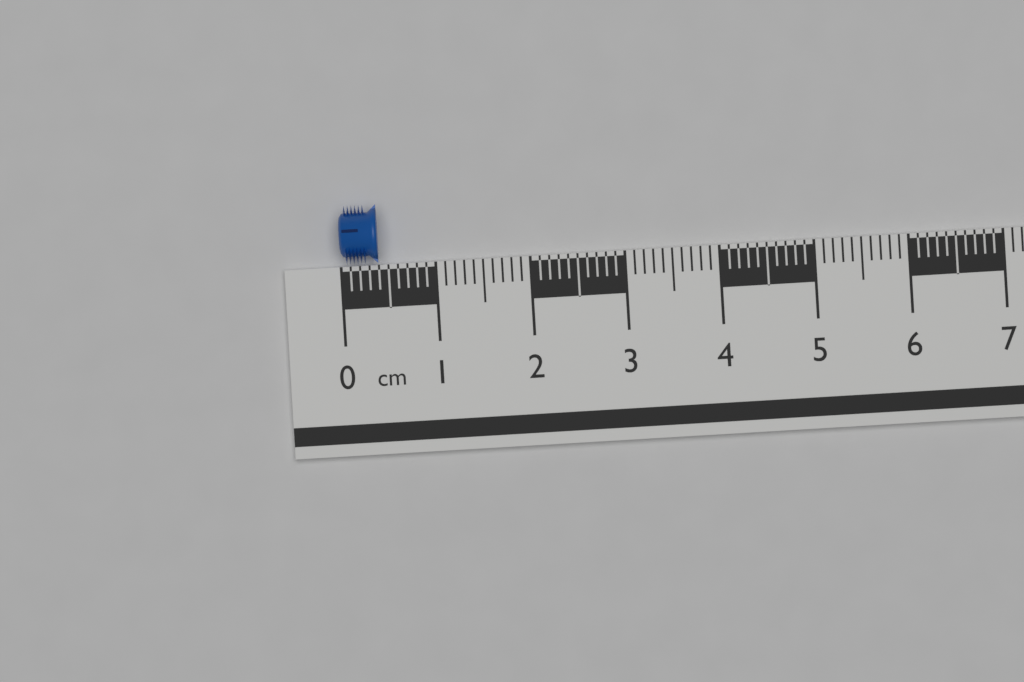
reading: 0.4 cm
